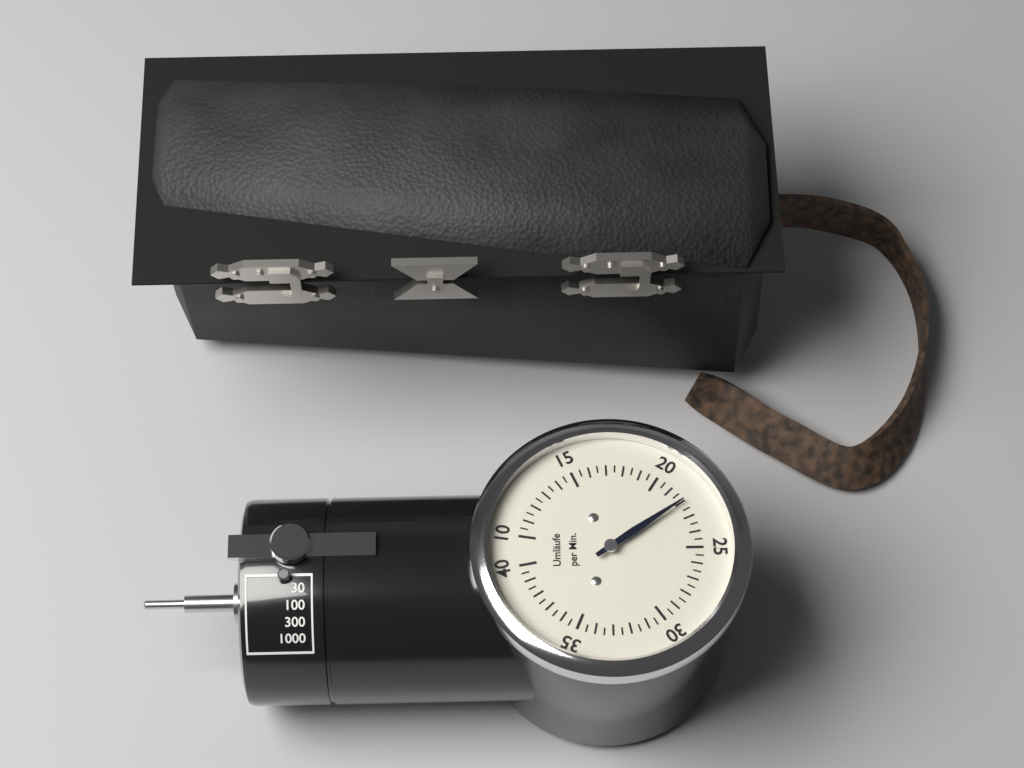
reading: 22.0 Umläufe per Min.
